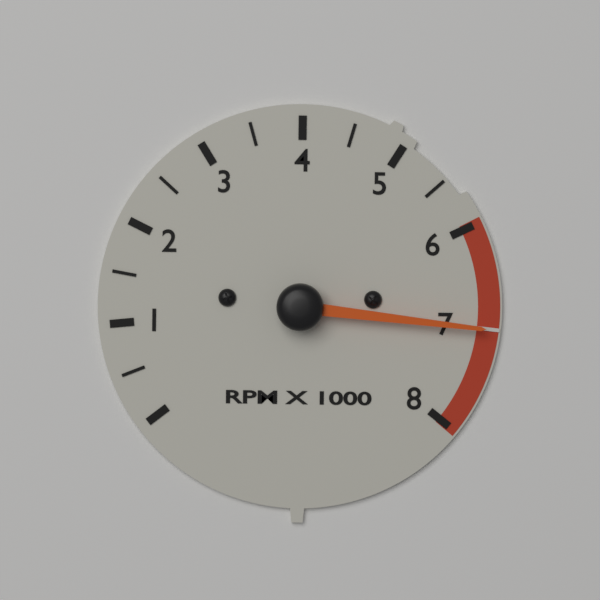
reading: 7000 RPM
